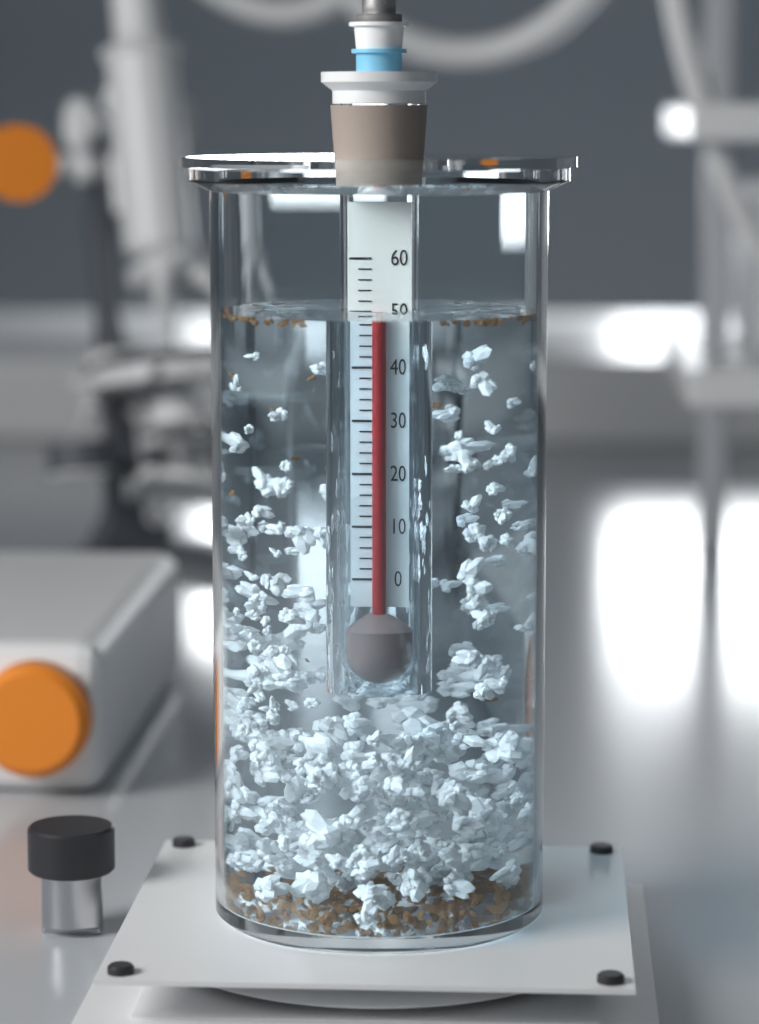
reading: 50 (no unit)
